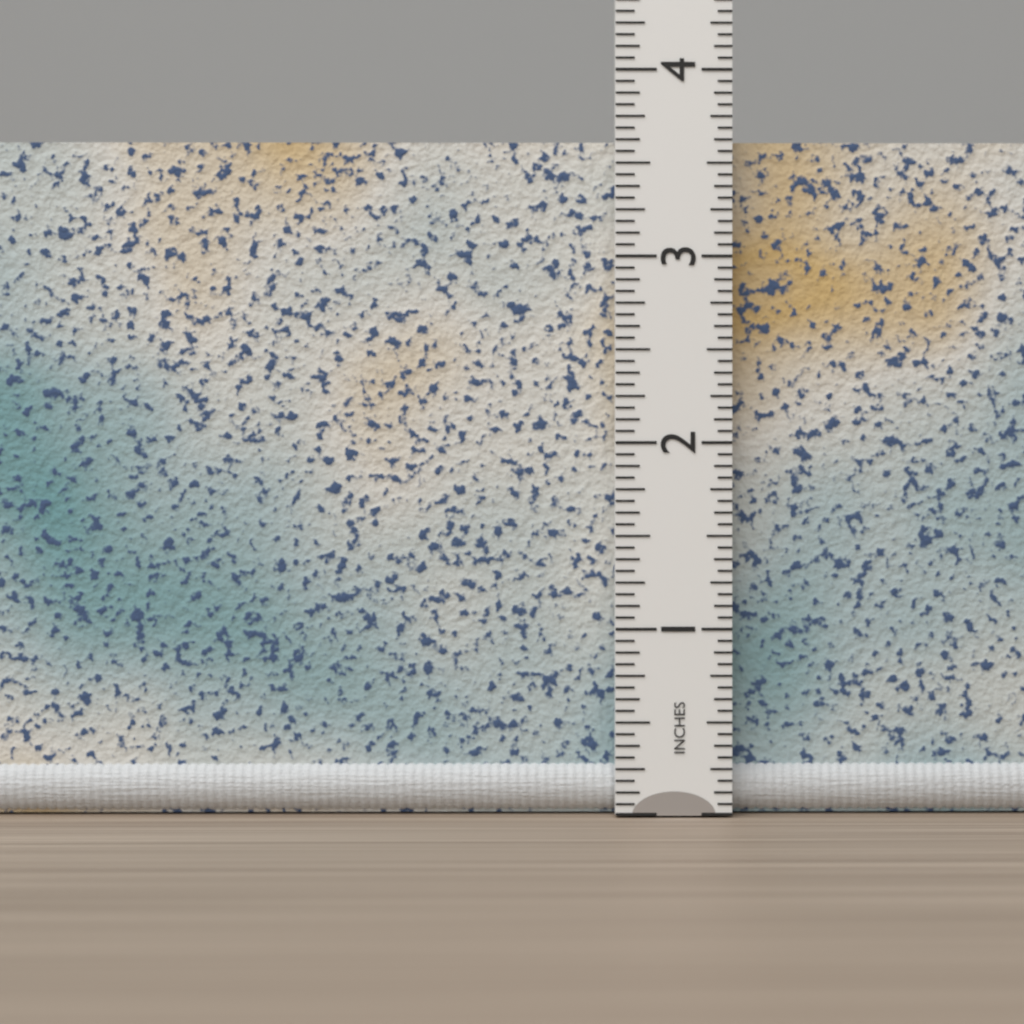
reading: 3.6250 in
